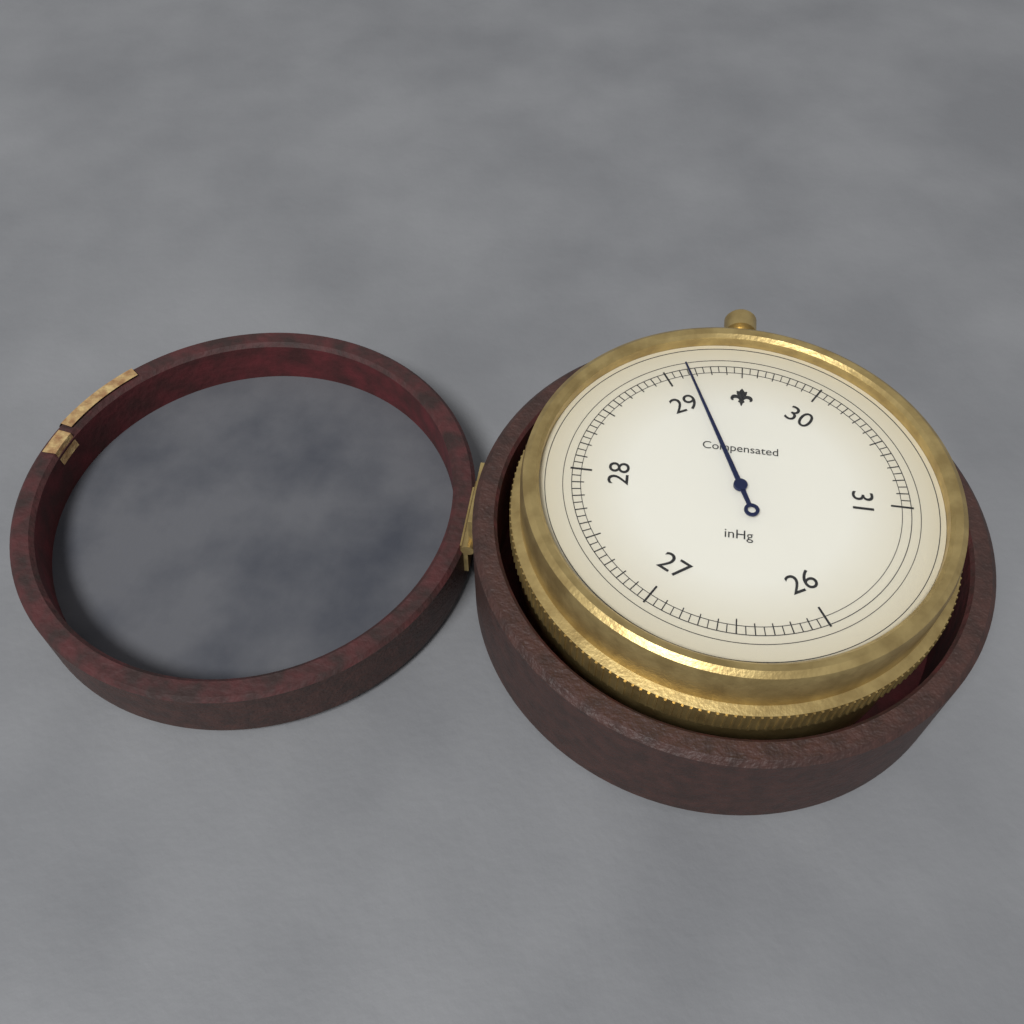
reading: 29.15 inHg
